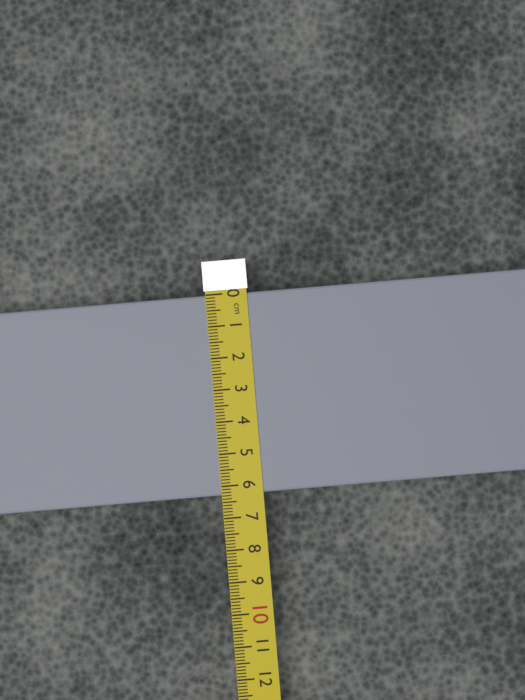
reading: 6.3 cm
